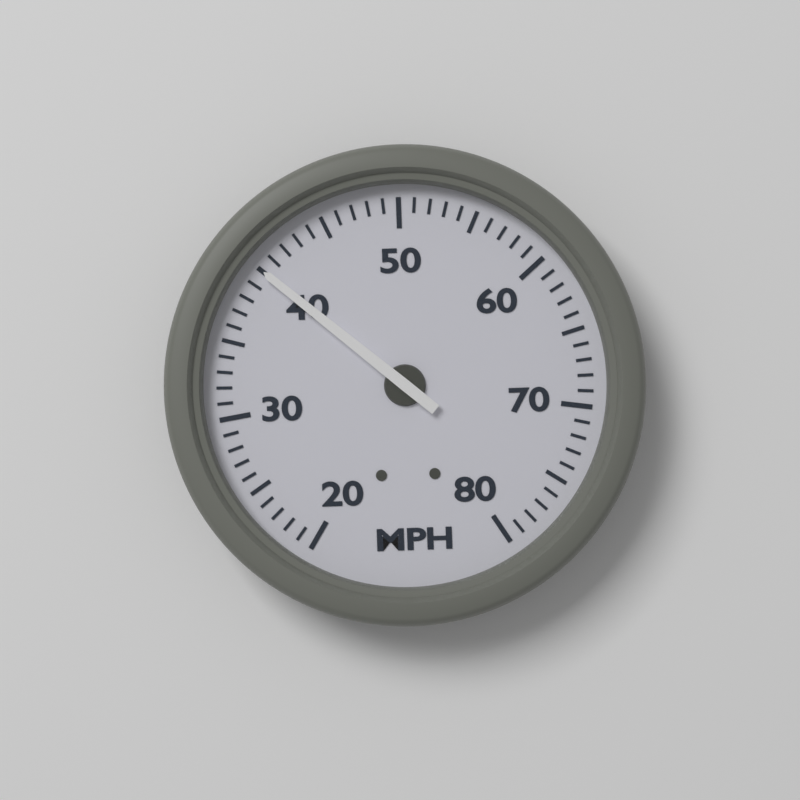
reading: 40 MPH
